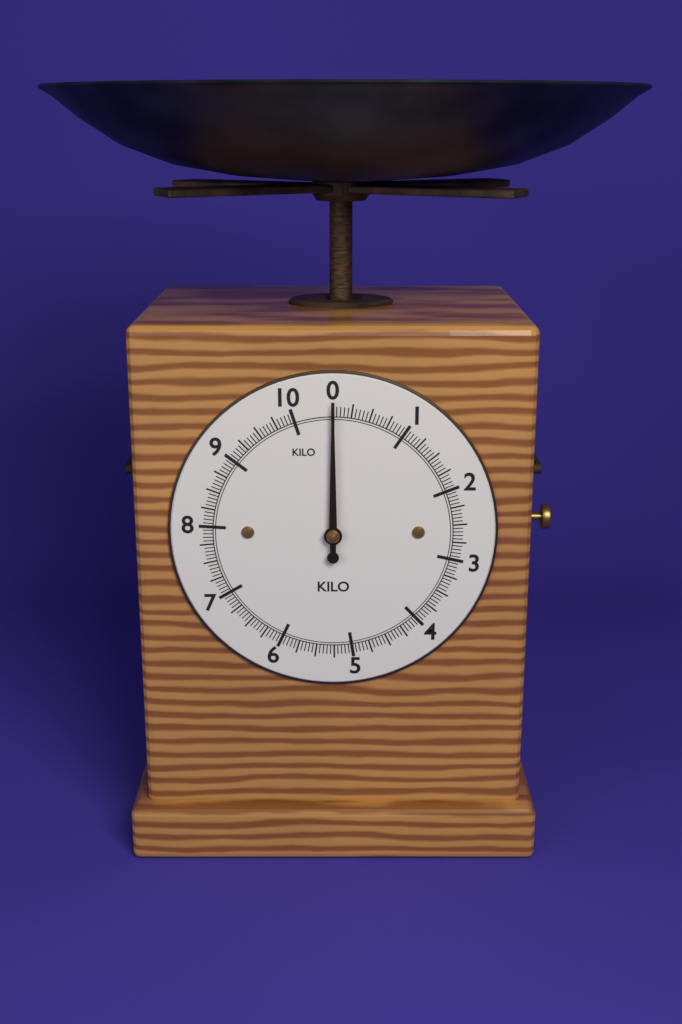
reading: 0.00 kg
